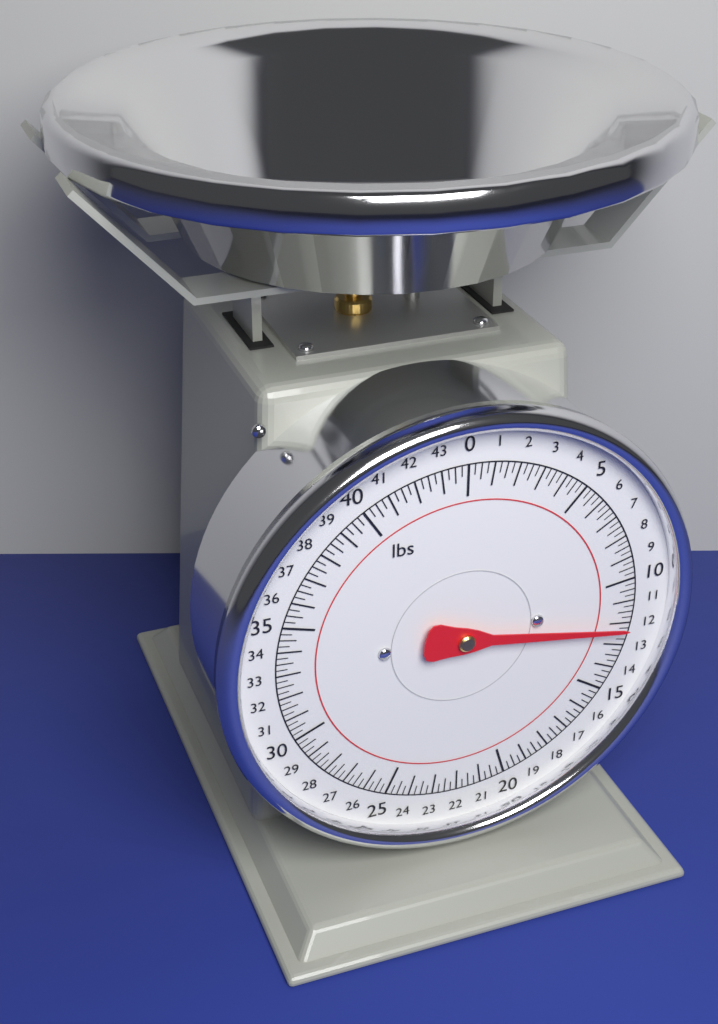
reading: 12.25 lbs
